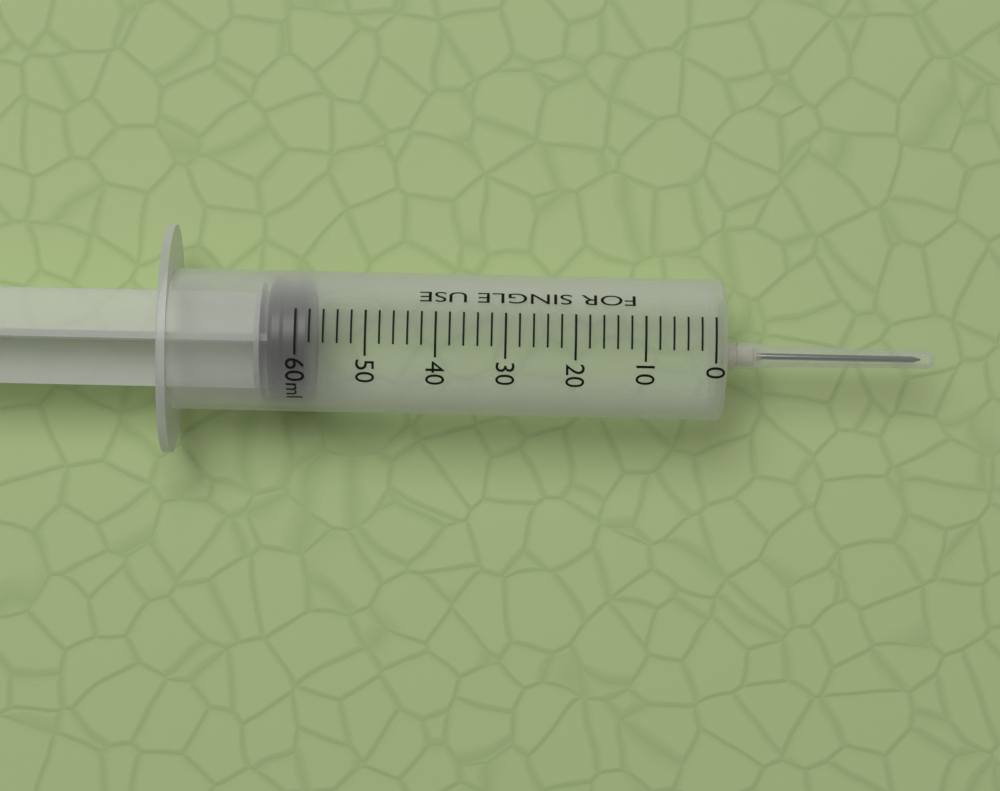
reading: 58 ml
